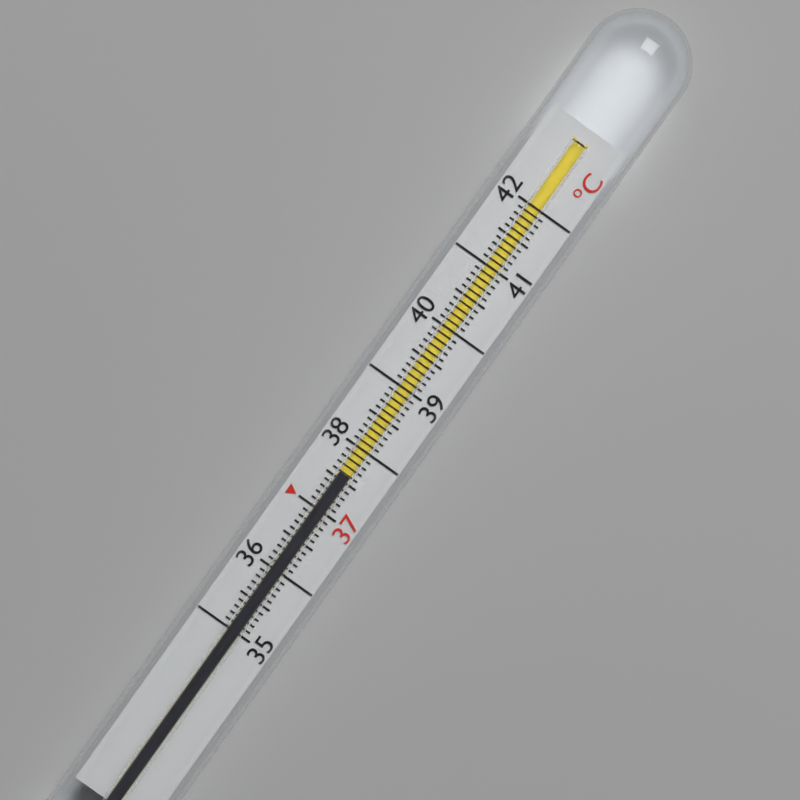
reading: 37.6 °C
